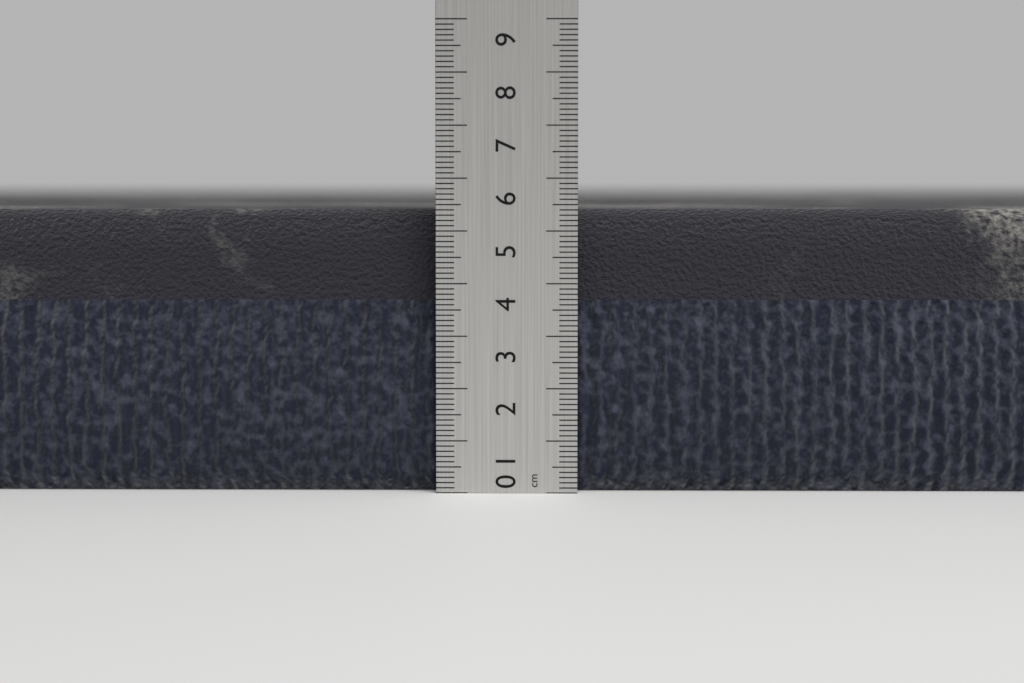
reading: 5.4 cm
